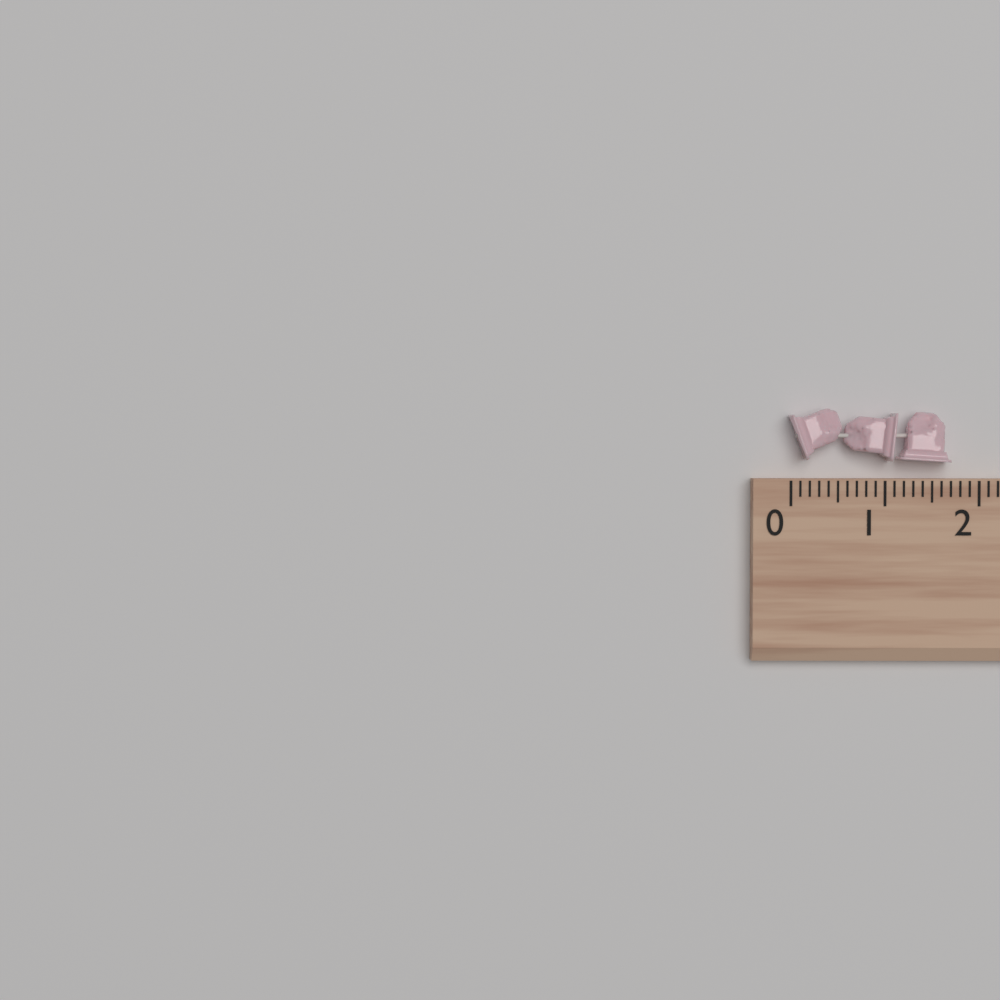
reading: 1.7 (no unit)
